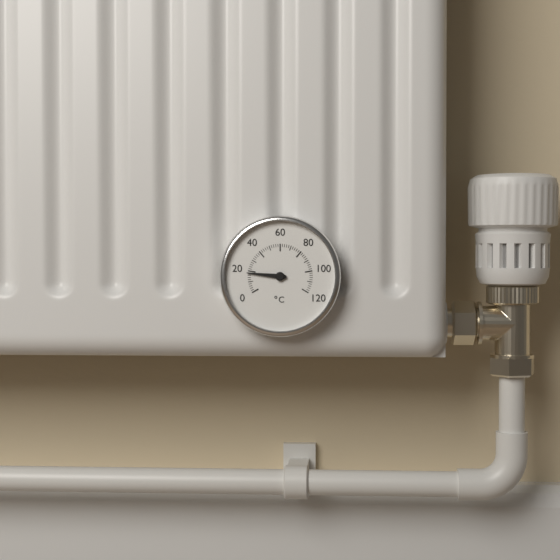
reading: 18 °C
